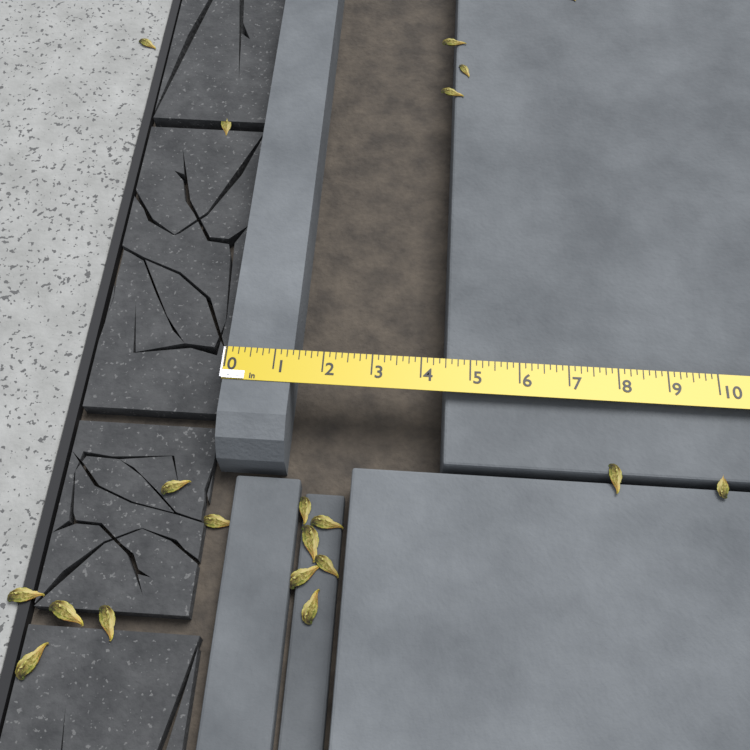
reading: 1.375 in
